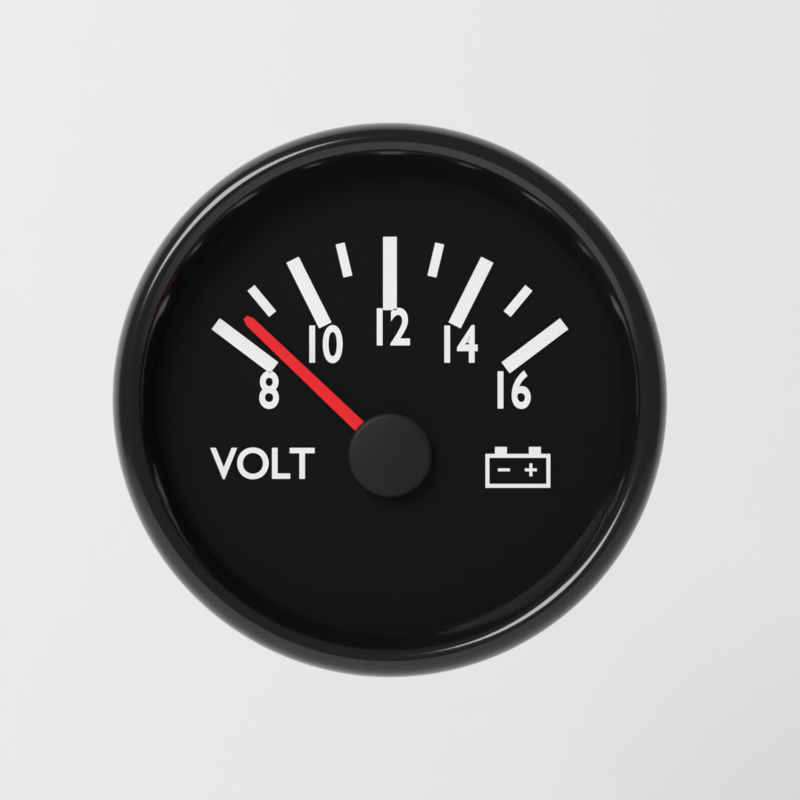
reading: 8.5 V
